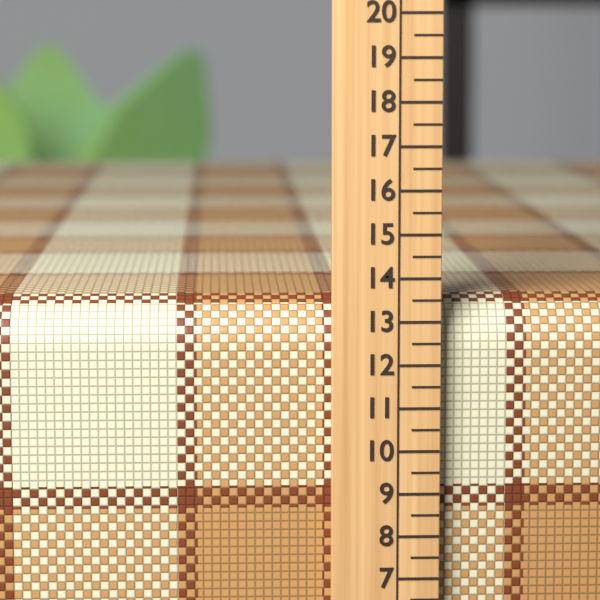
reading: 13.5 (no unit)
